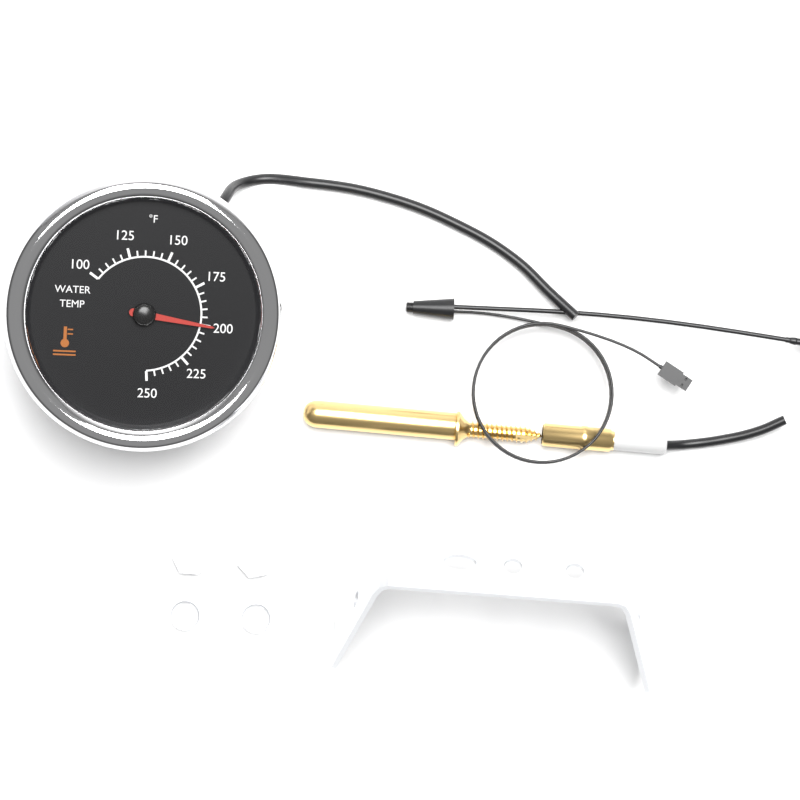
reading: 200 °F
